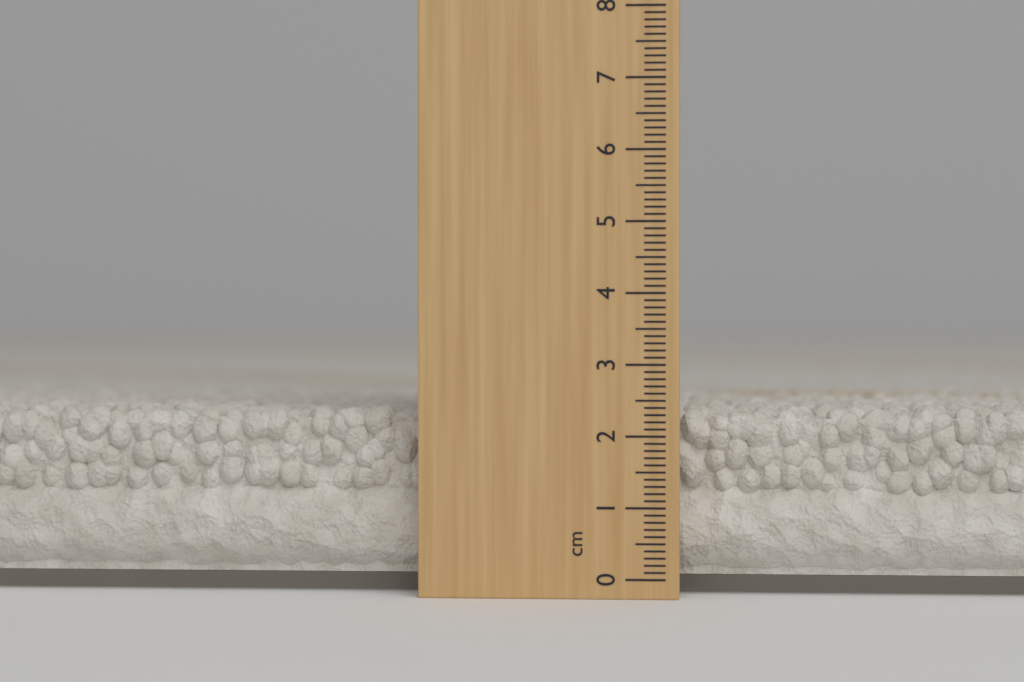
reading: 2.4 cm
